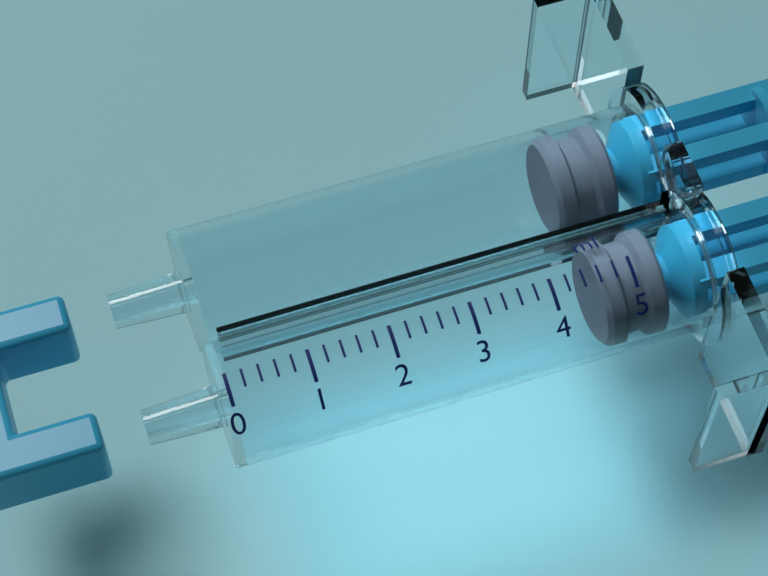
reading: 4.6 ml
